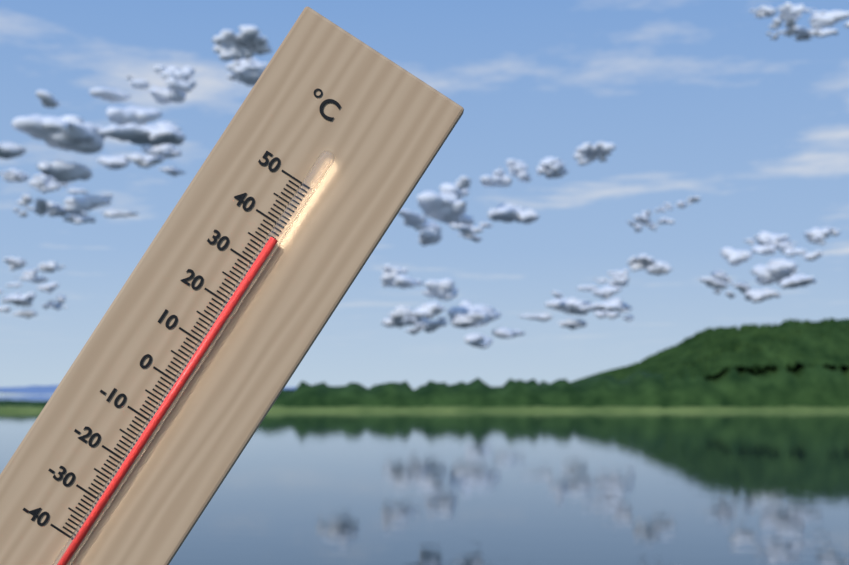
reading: 37 °C
